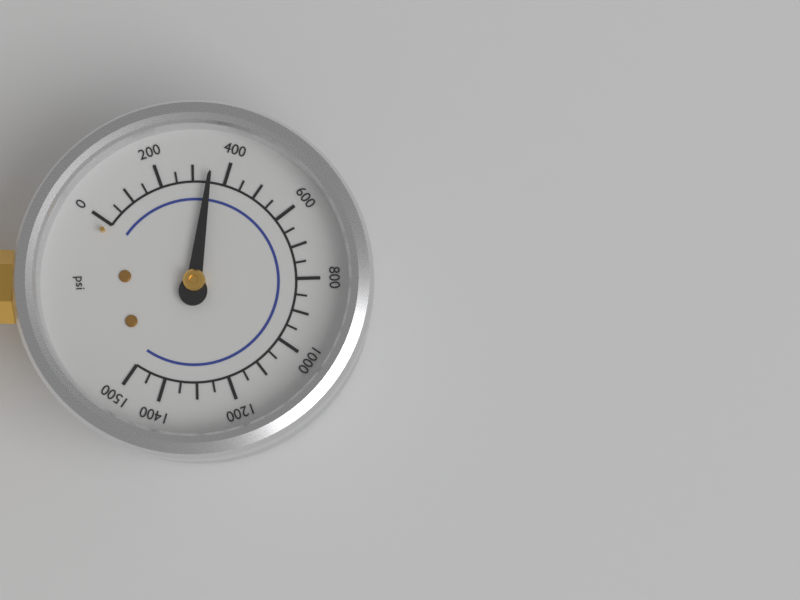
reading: 350 psi
